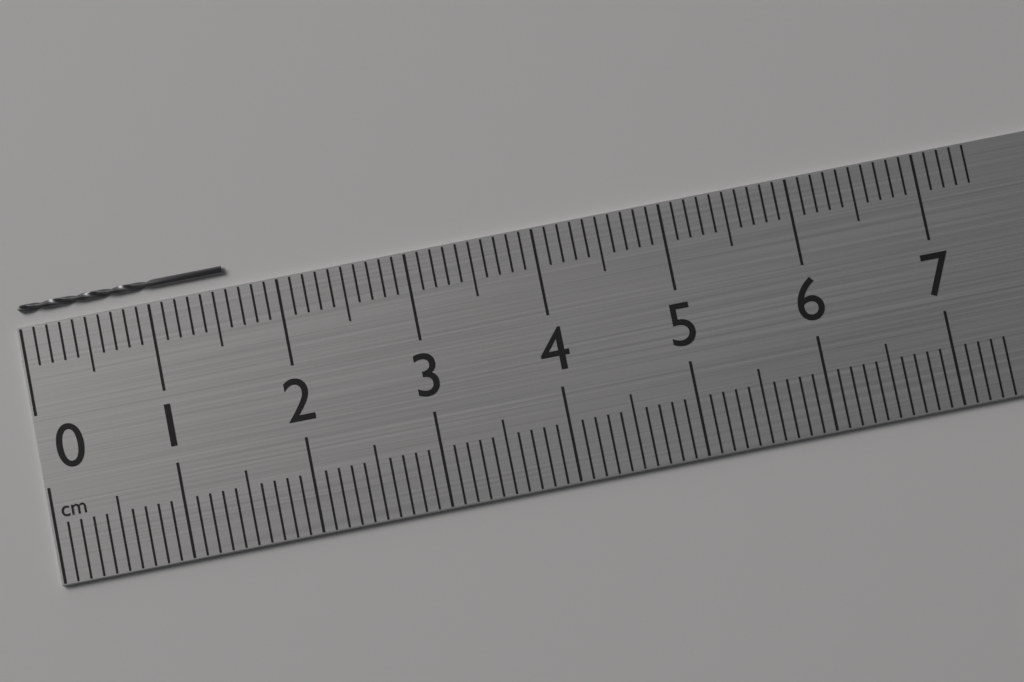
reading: 1.6 cm
